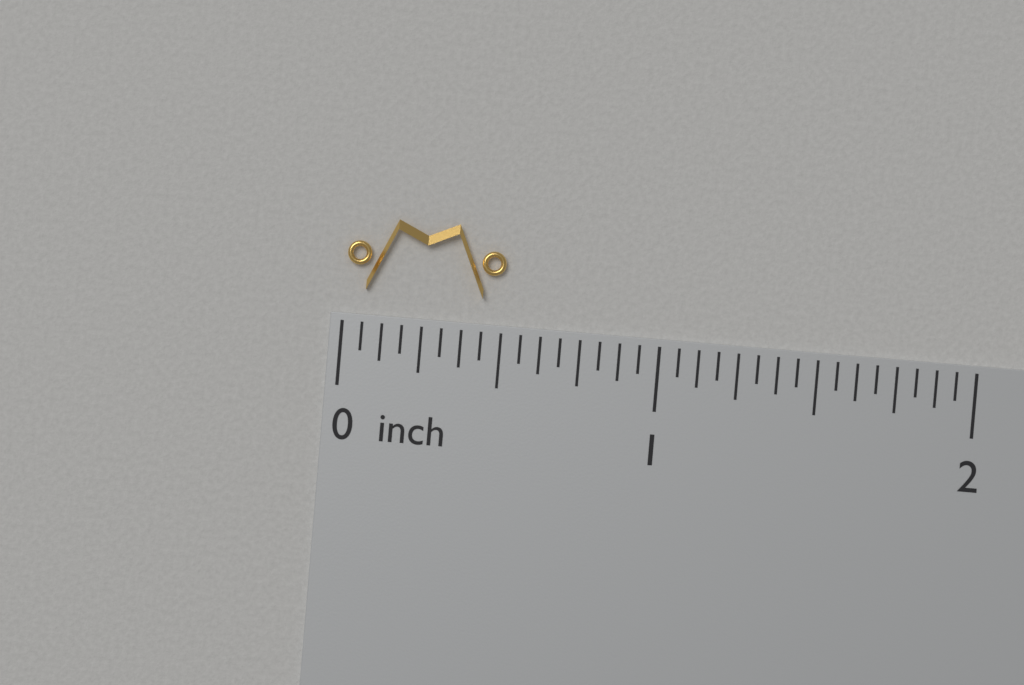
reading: 0.5000 inch
